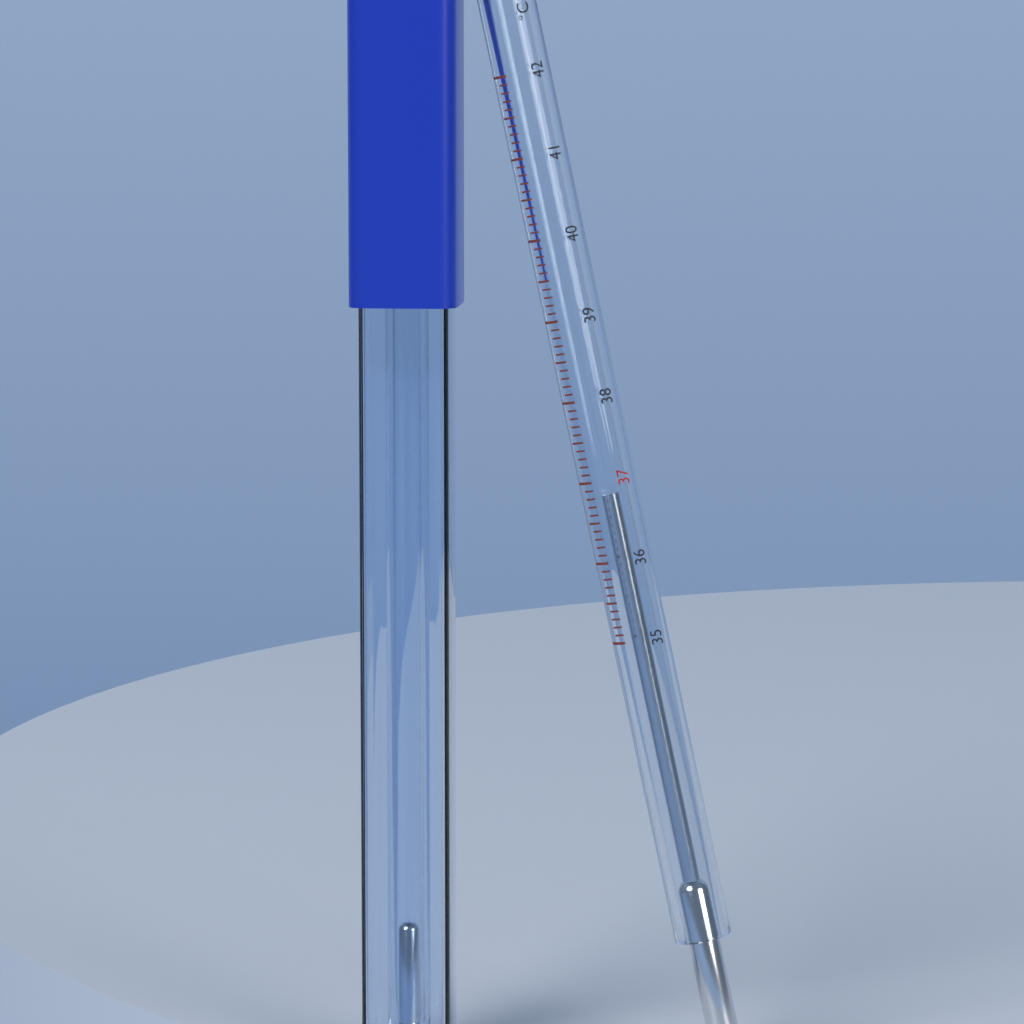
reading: 36.8 °C
